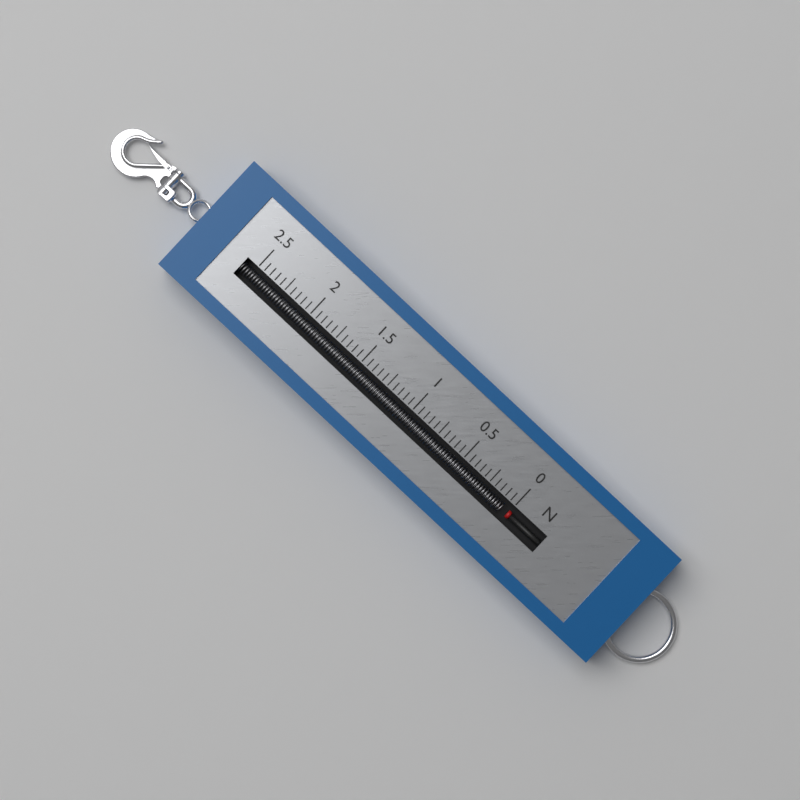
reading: 0.00 N
